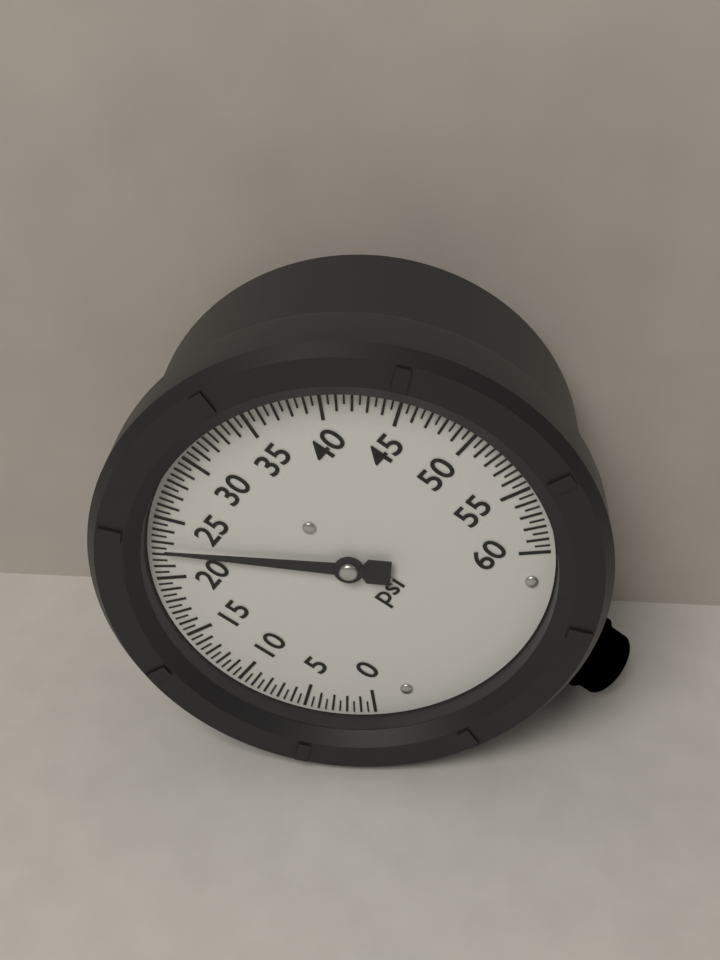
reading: 22.5 psi
